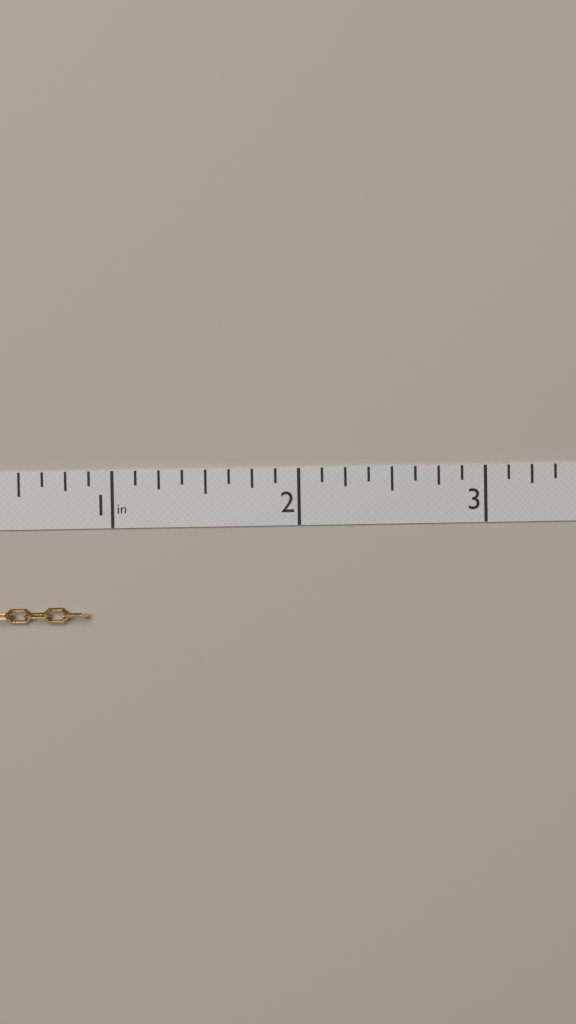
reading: 0.875 in
